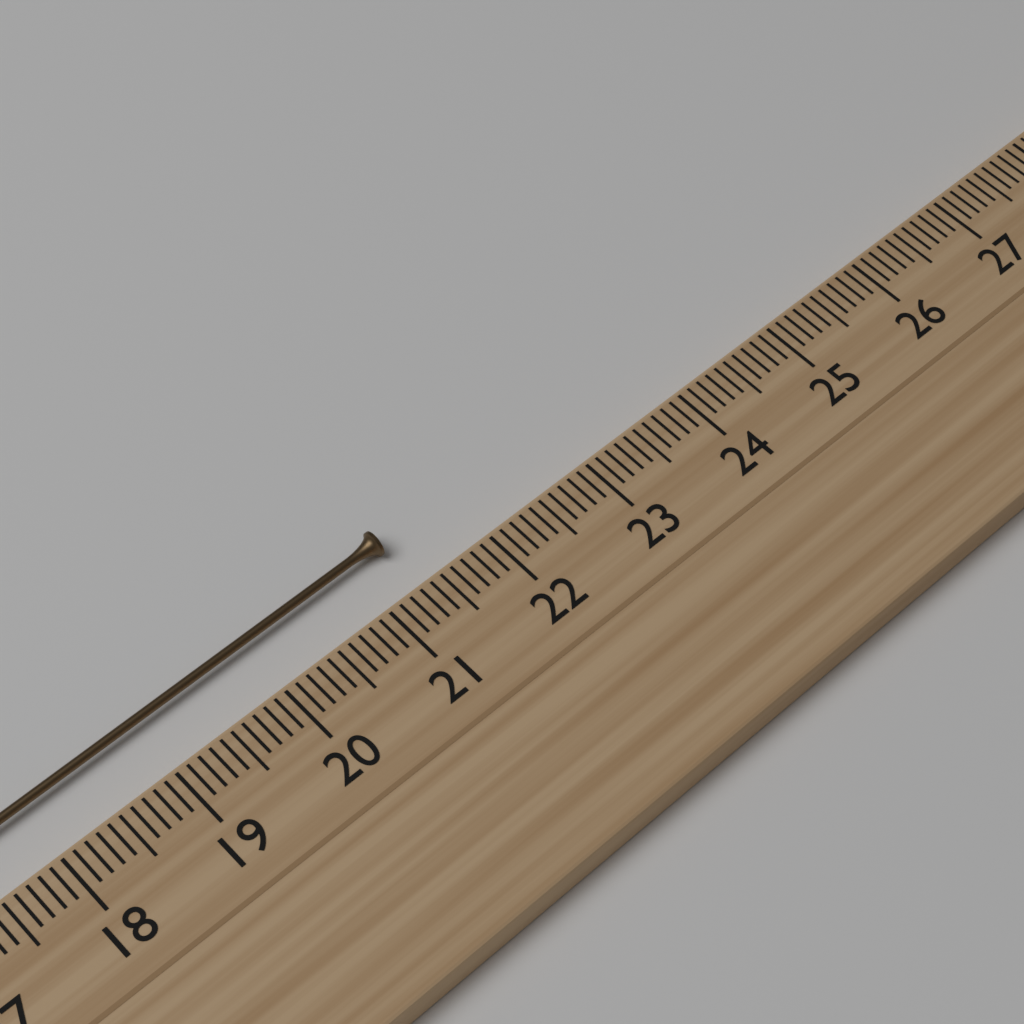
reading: 21.4 cm
